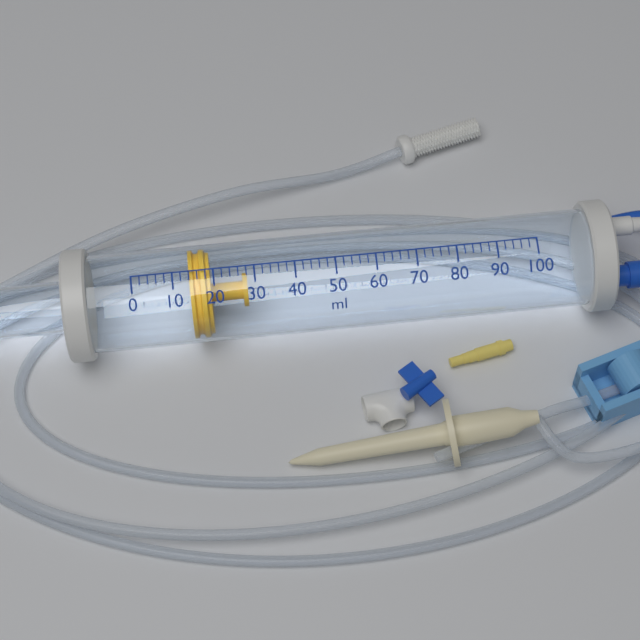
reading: 14 ml
